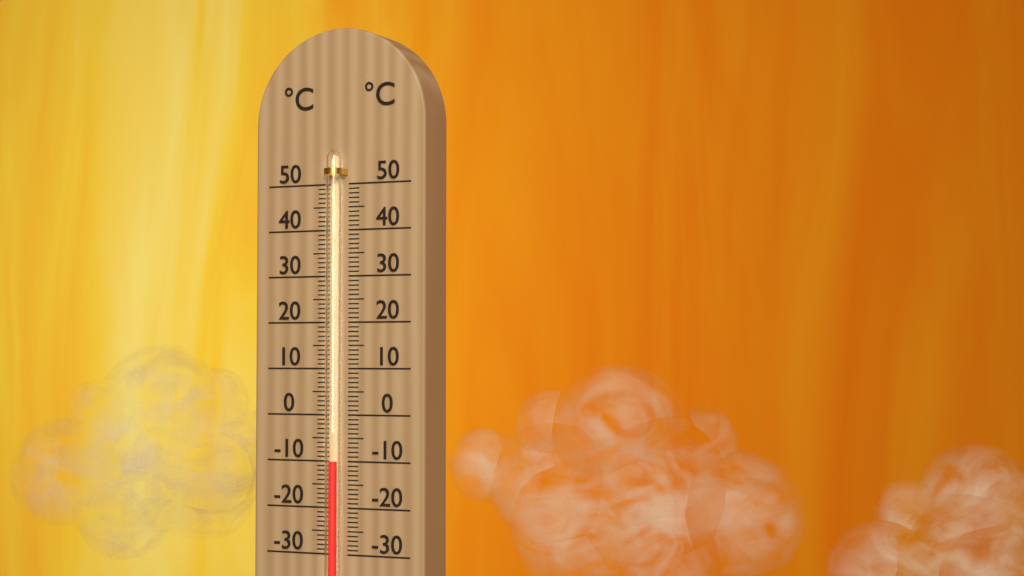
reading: -10 °C
